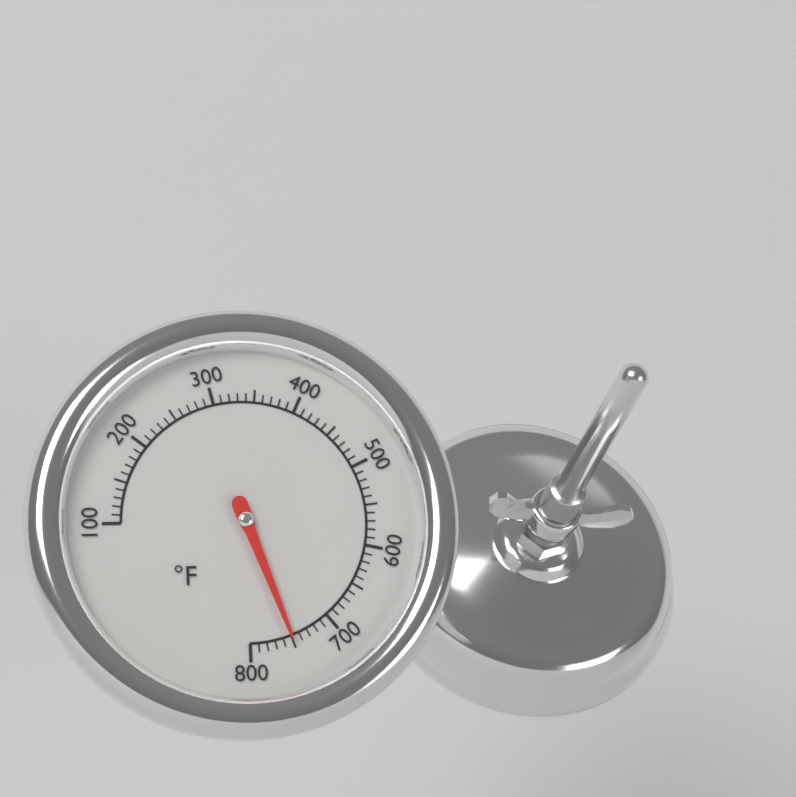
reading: 750 °F
